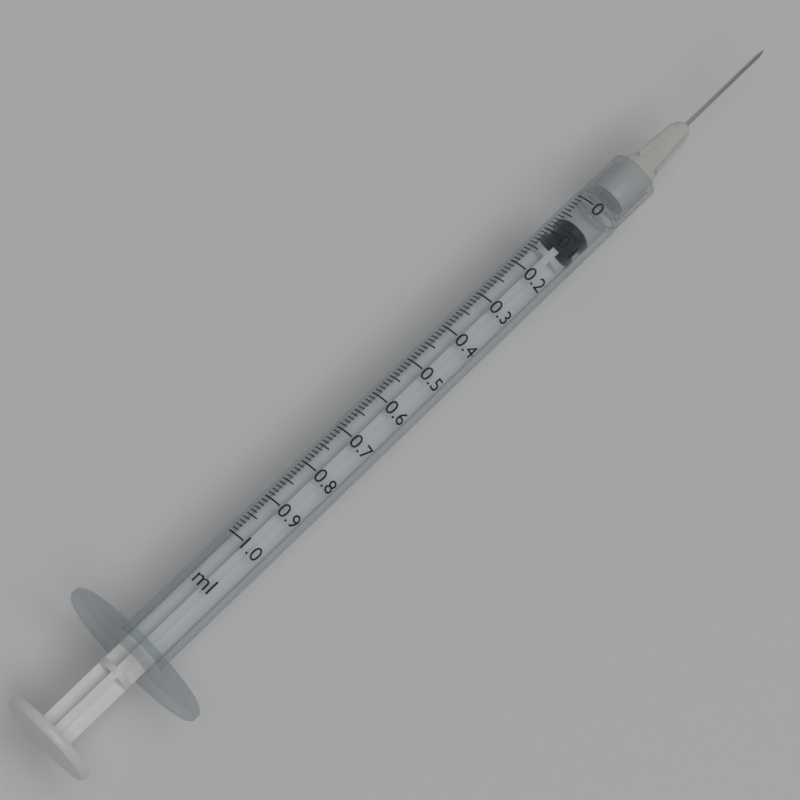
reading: 0.05 ml
